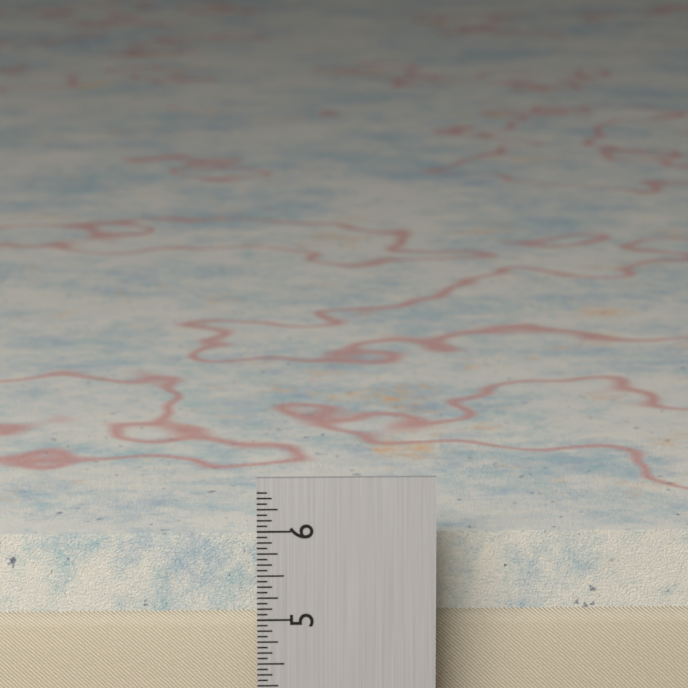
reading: 5.8125 in
